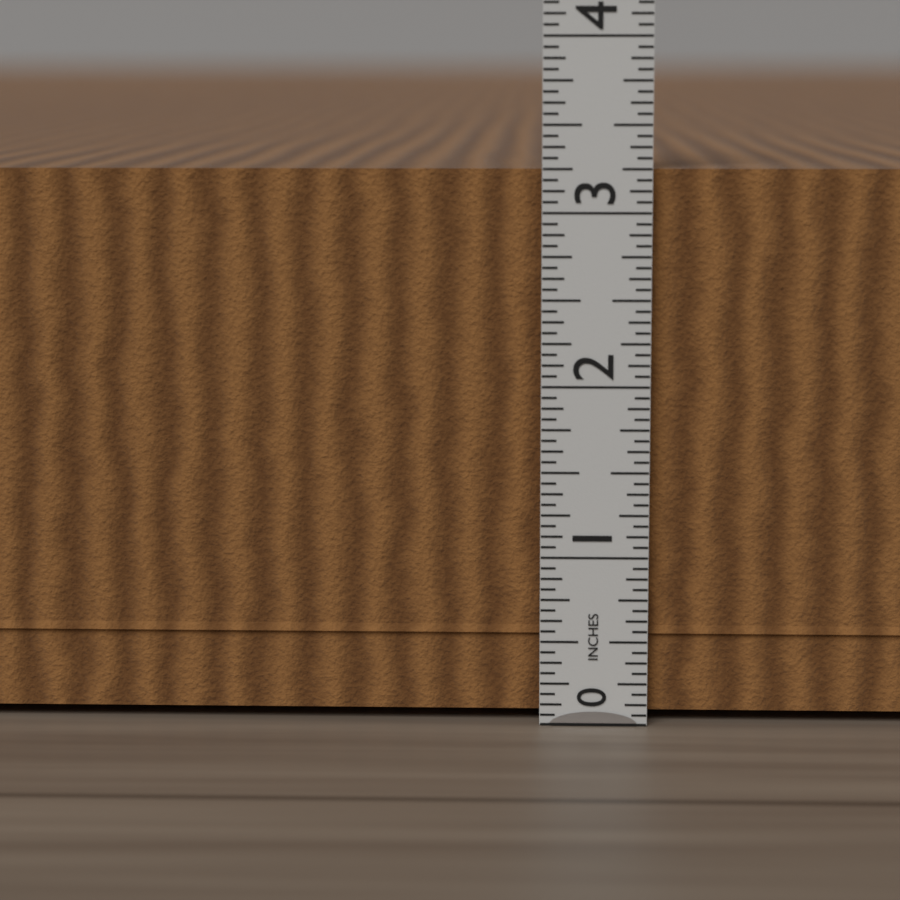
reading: 3.3125 in
